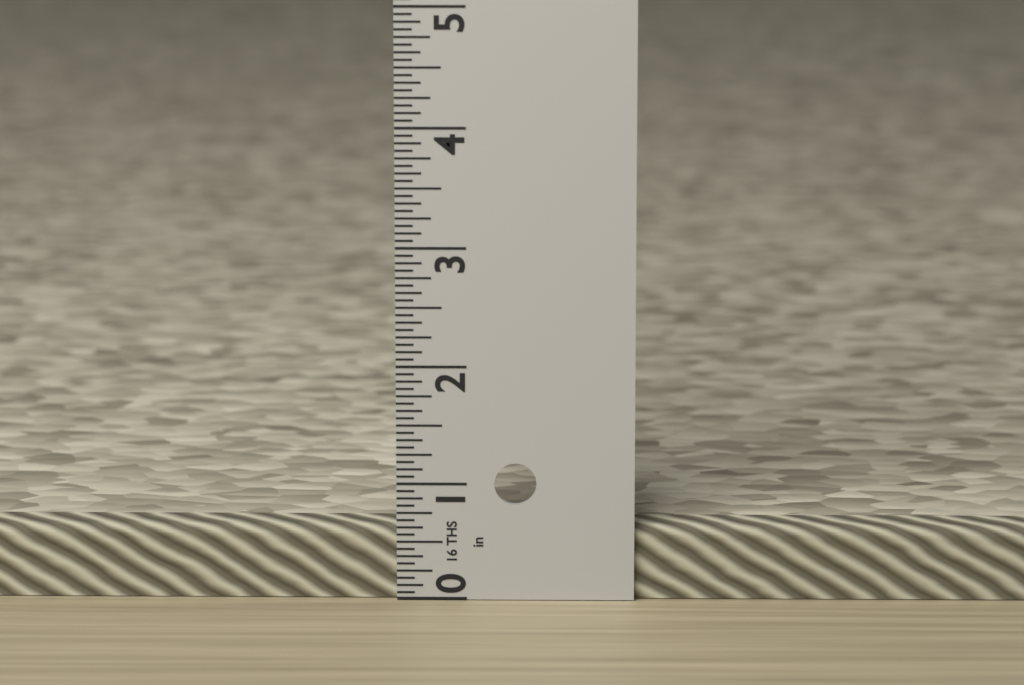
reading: 0.6250 in
